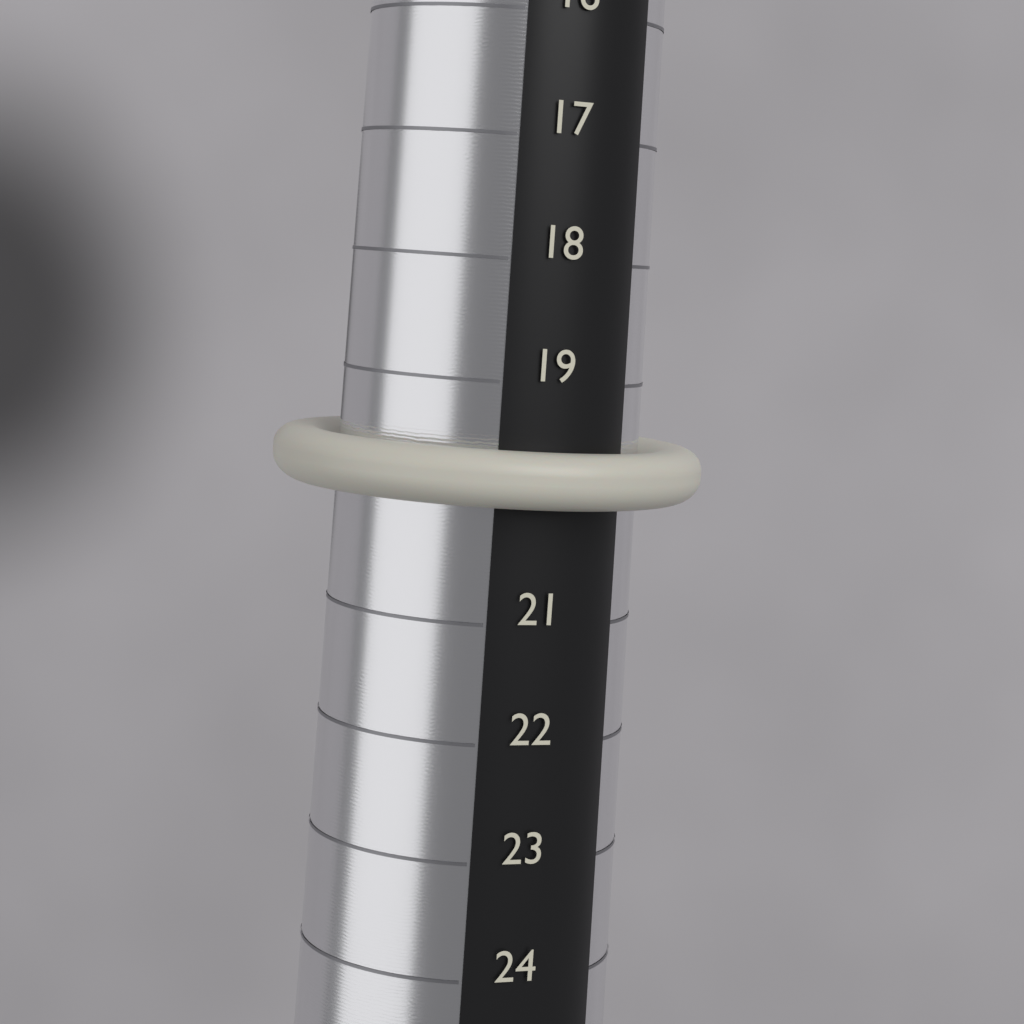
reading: 20 (no unit)
